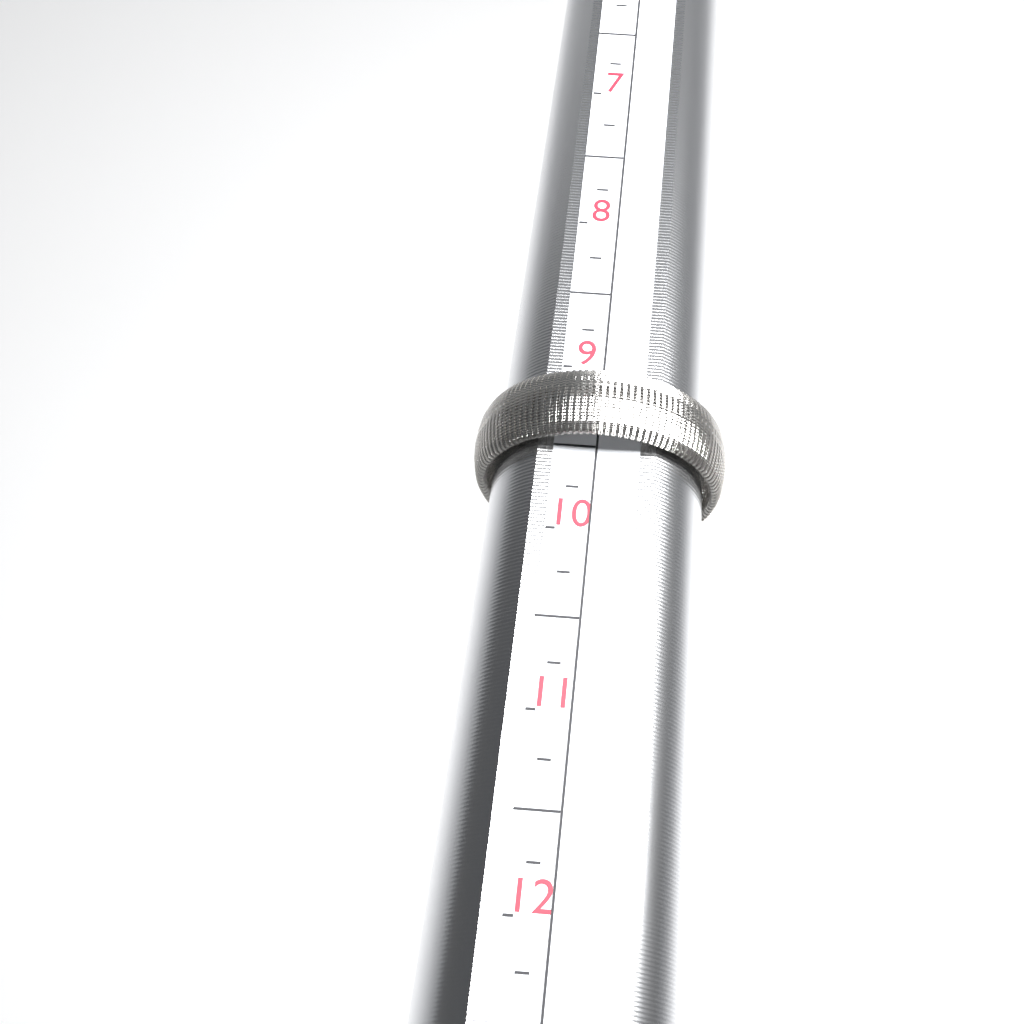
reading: 9.50 (no unit)
